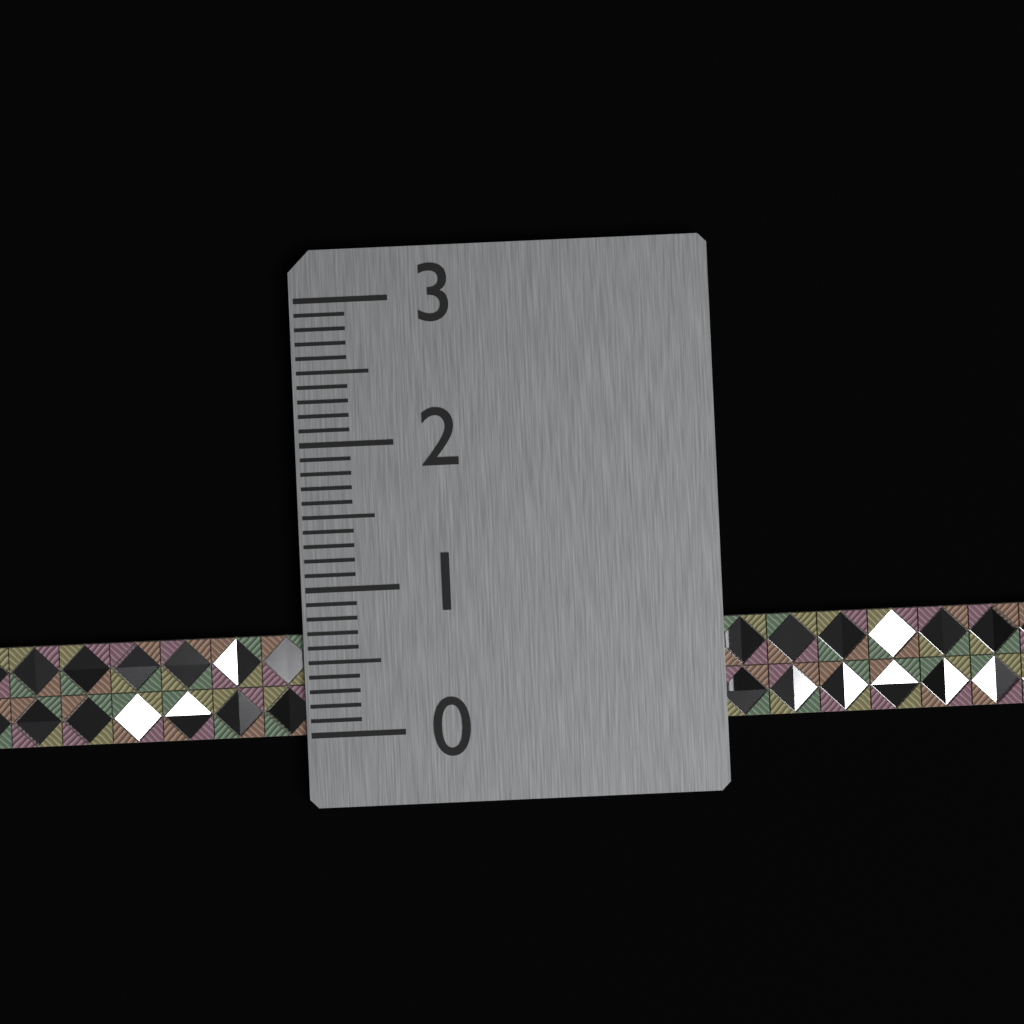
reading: 0.7 (no unit)
